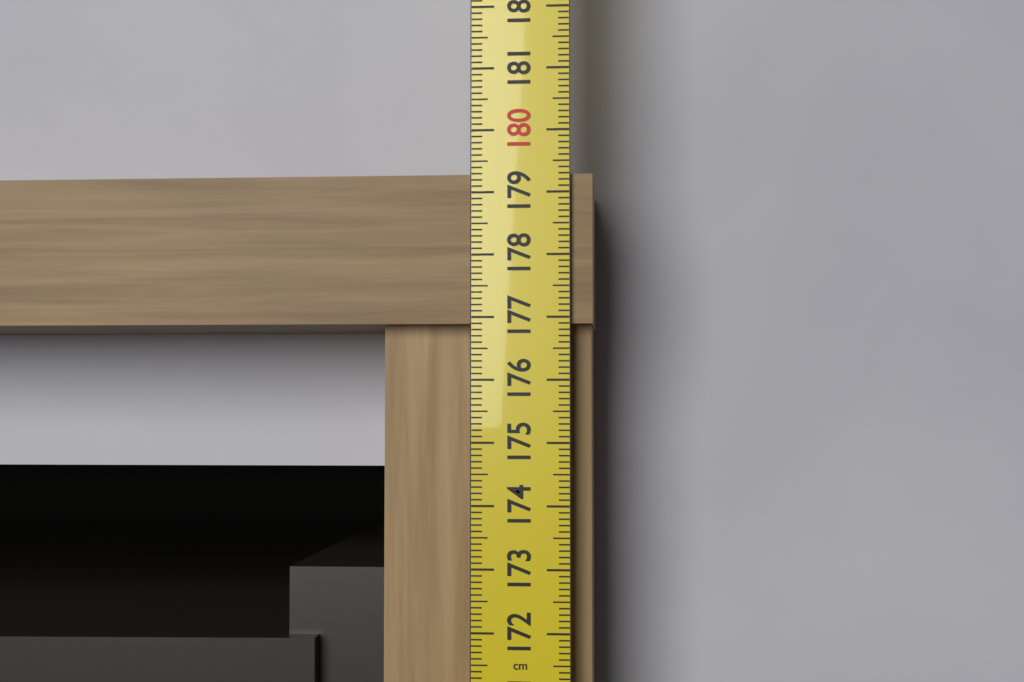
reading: 179.3 cm
